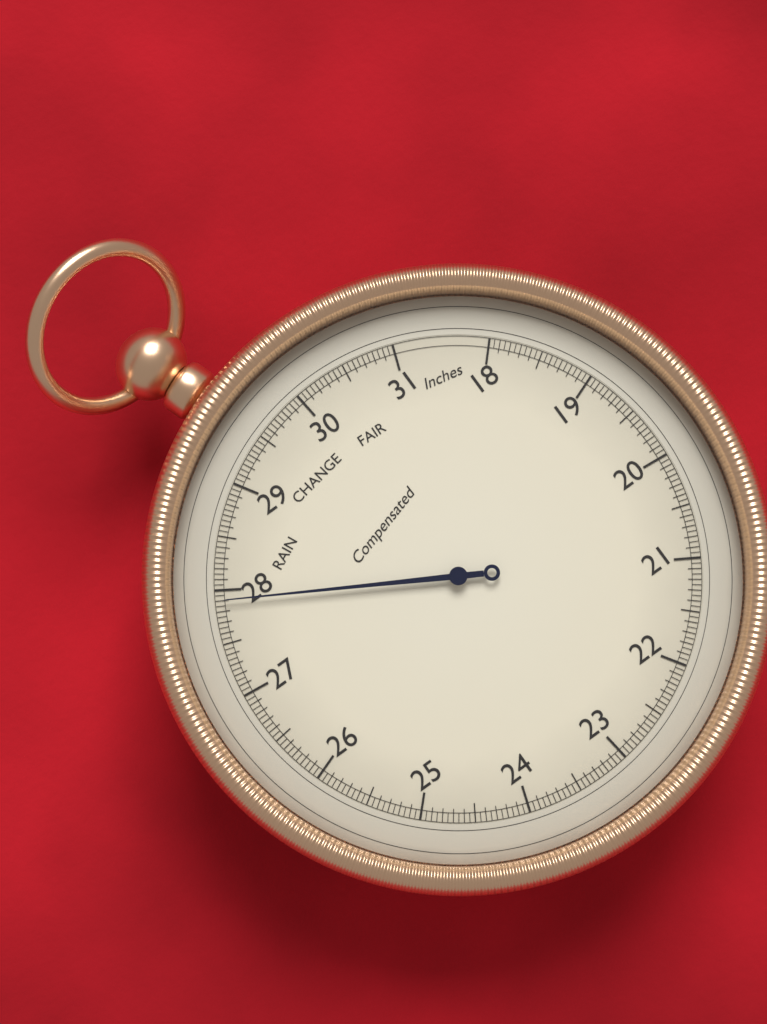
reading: 27.90 inHg
